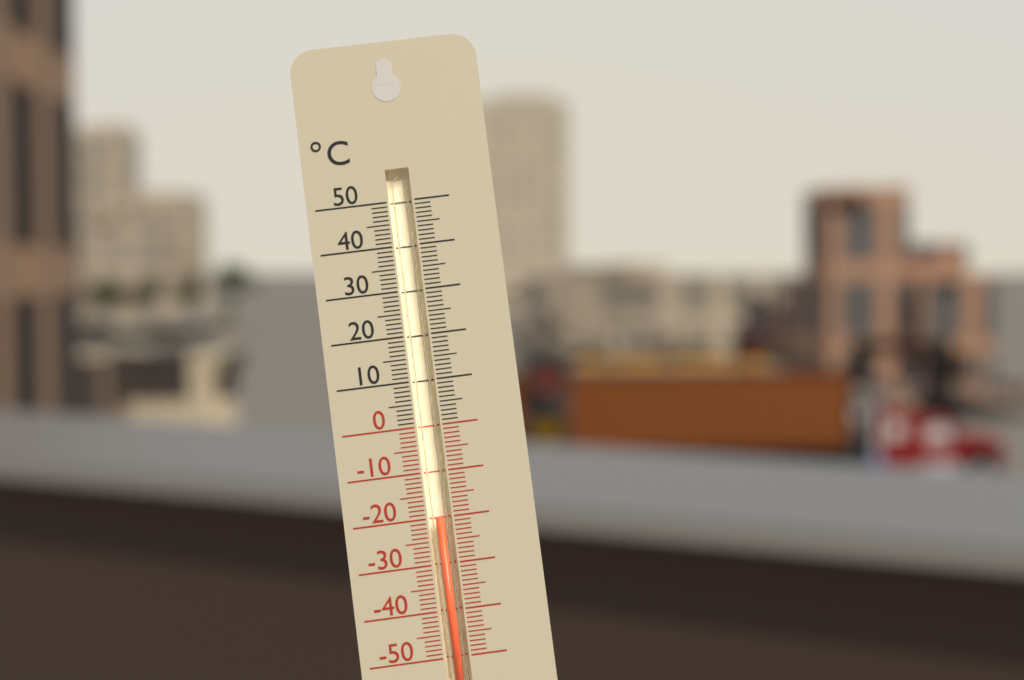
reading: -20 °C
